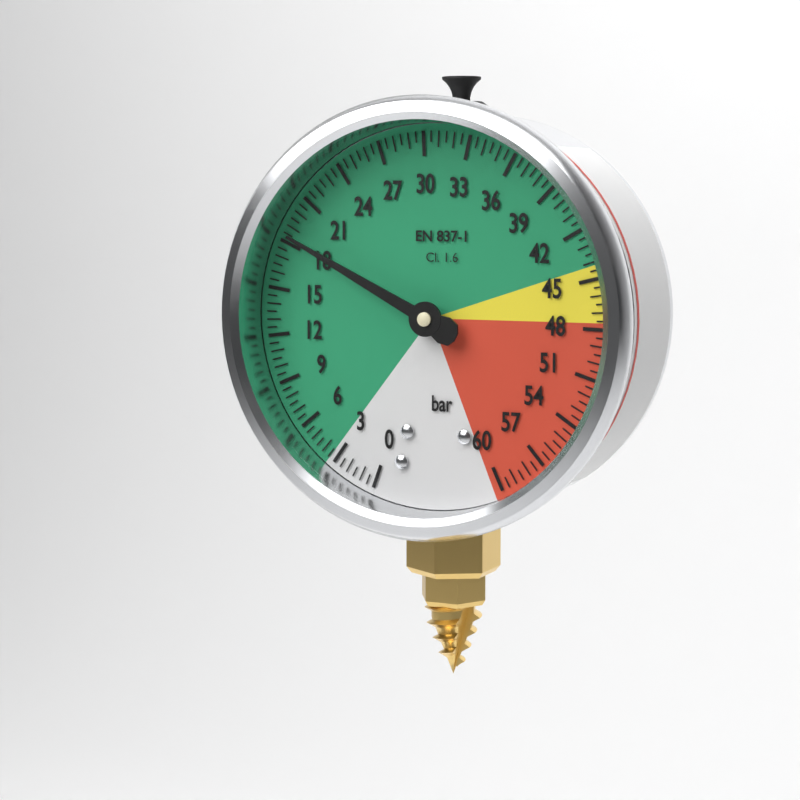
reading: 18.5 bar
